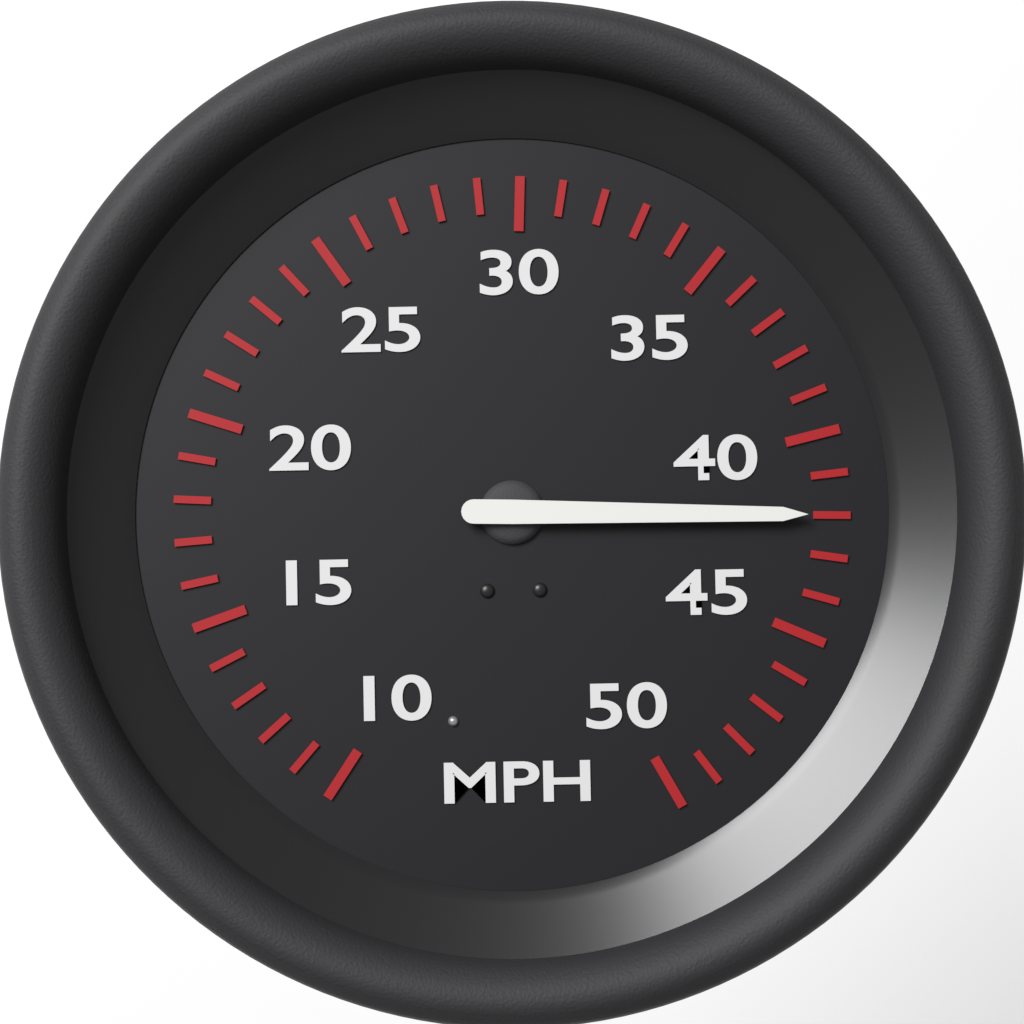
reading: 42 MPH
